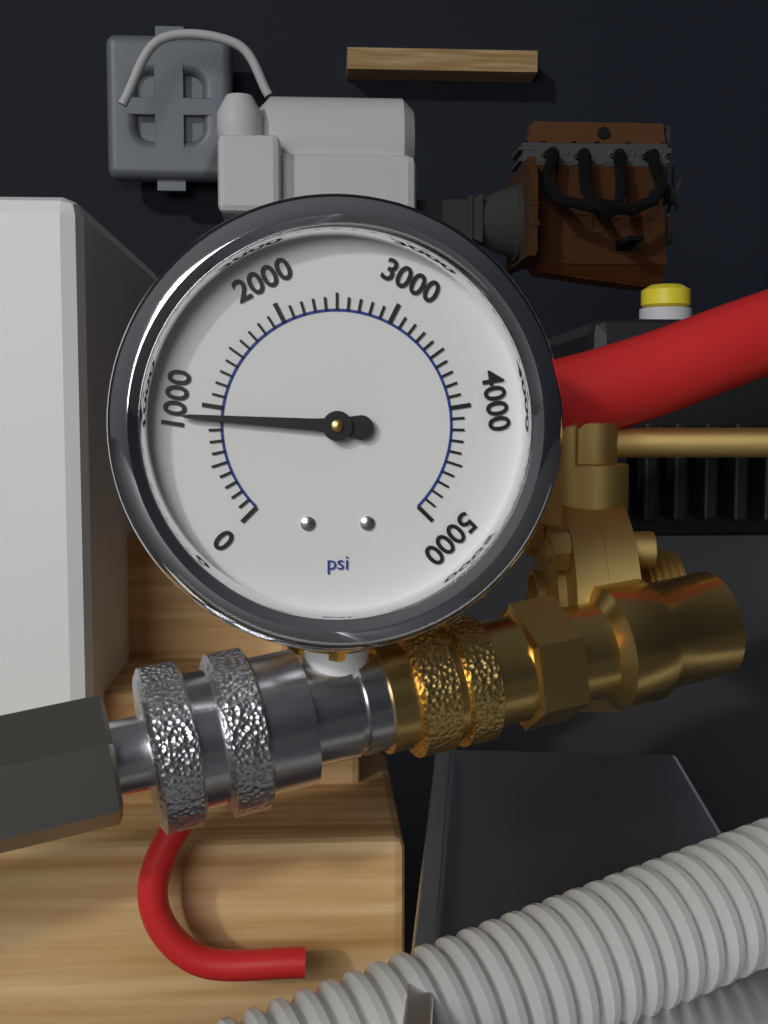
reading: 900 psi
